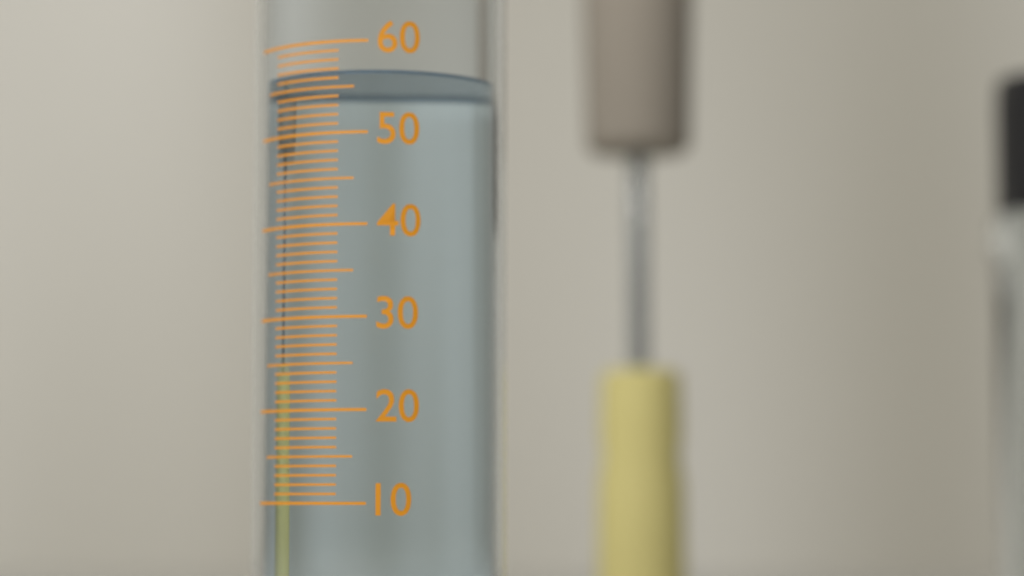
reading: 57 (no unit)
